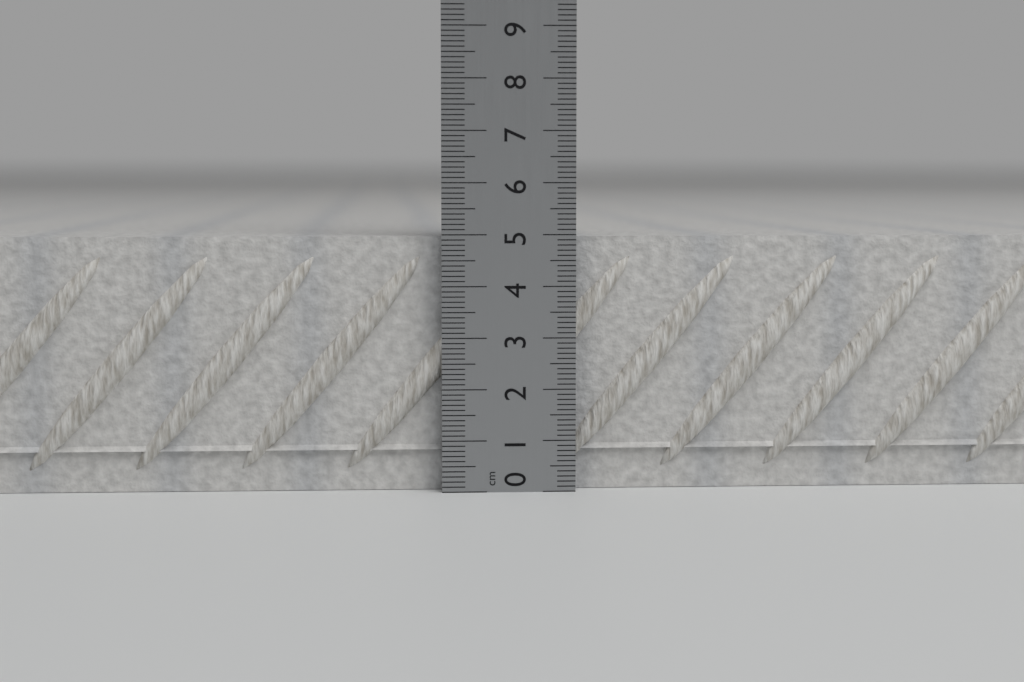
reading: 5.0 cm
